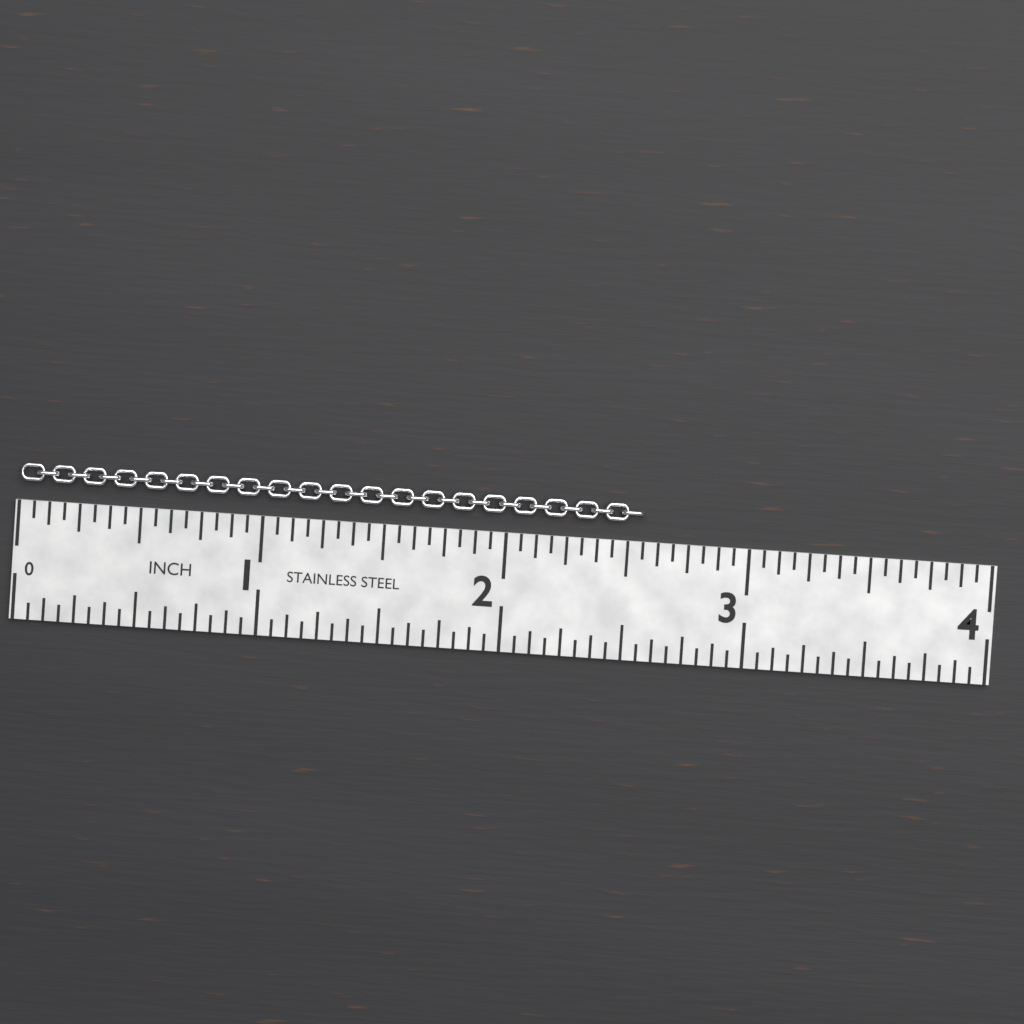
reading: 2.5625 in
